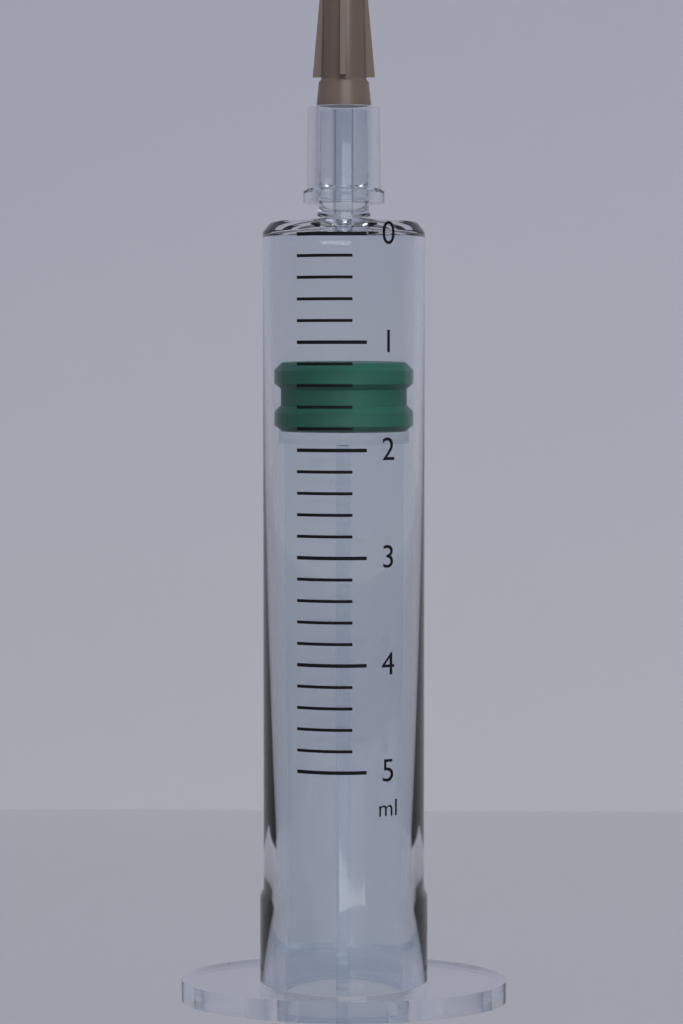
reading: 1.2 ml
